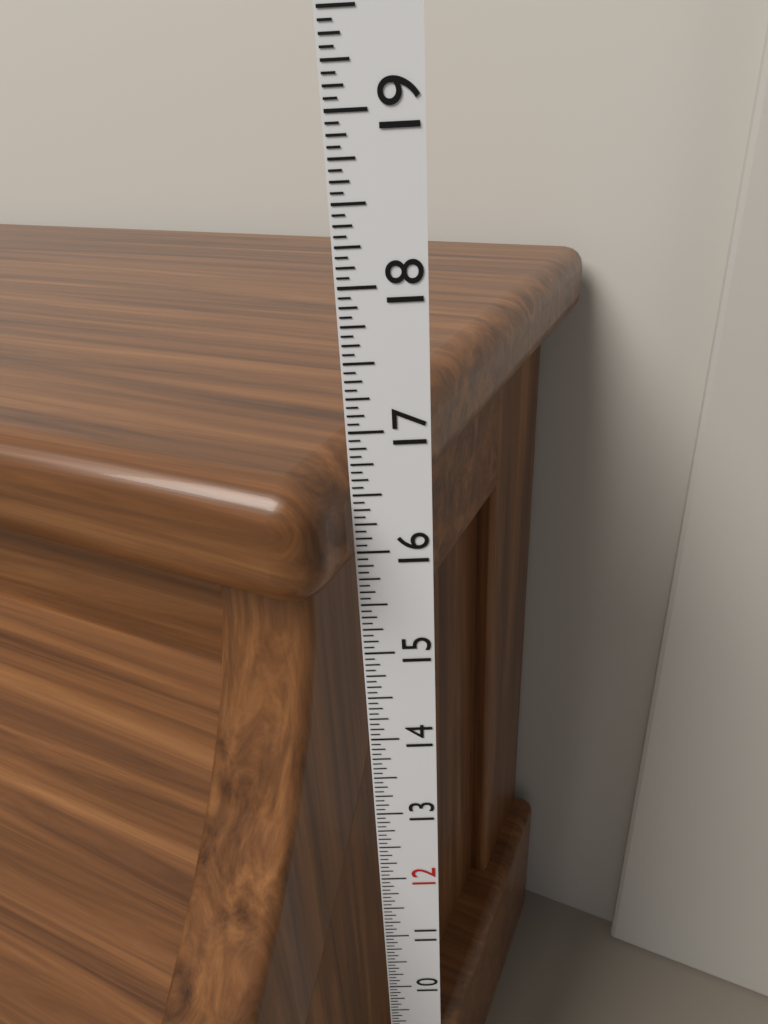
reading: 16.7500 in
